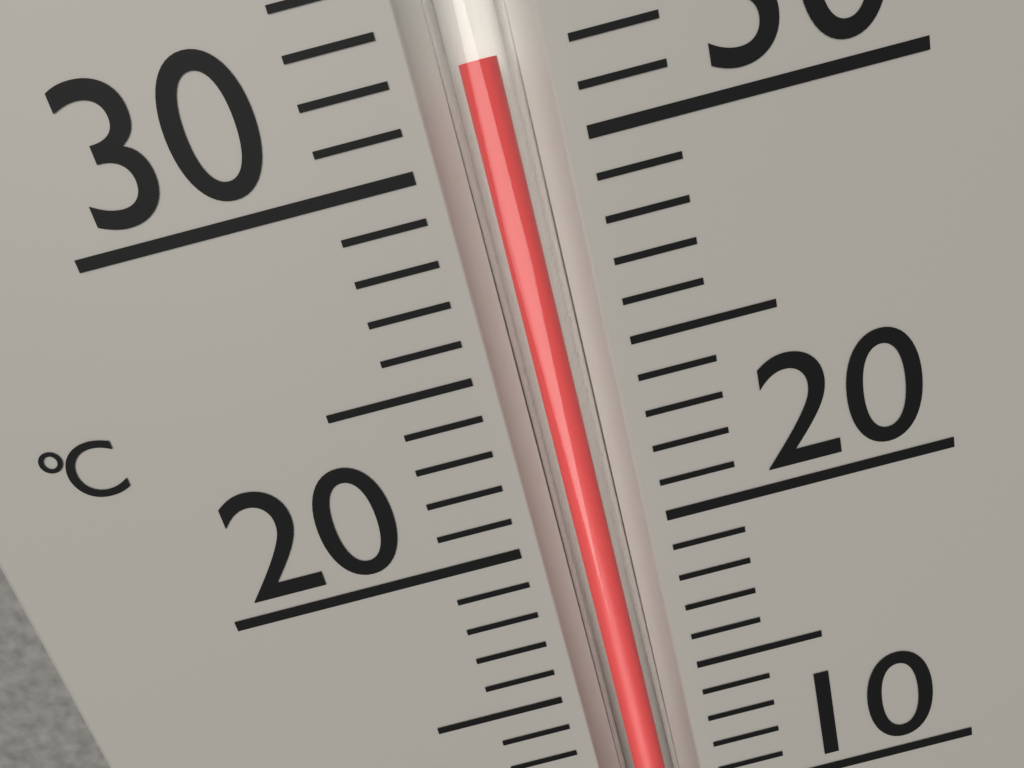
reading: 32 °C
